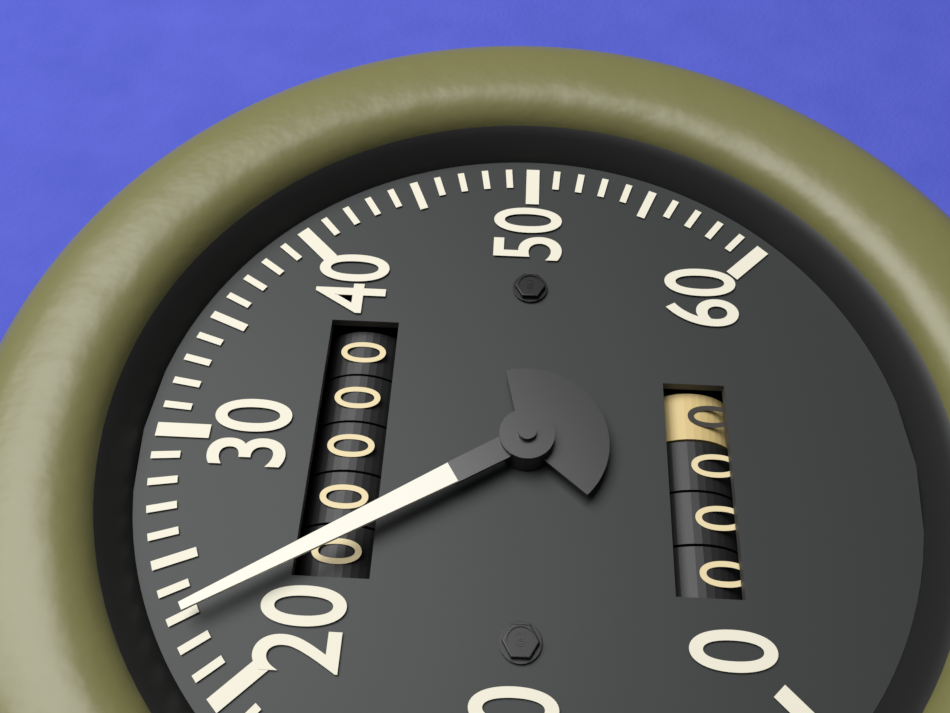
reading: 23 (no unit)
